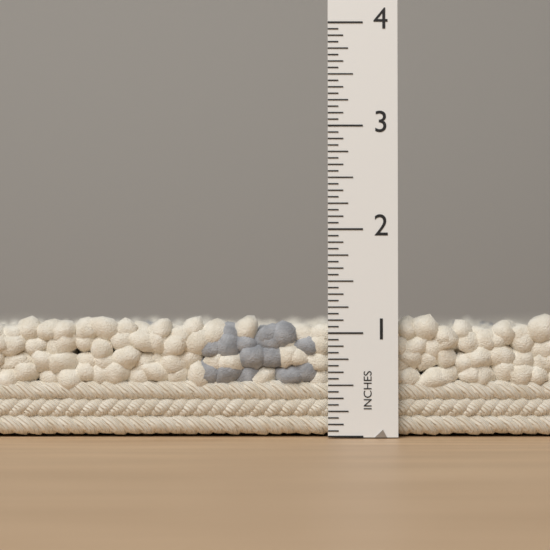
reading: 1.1875 in
